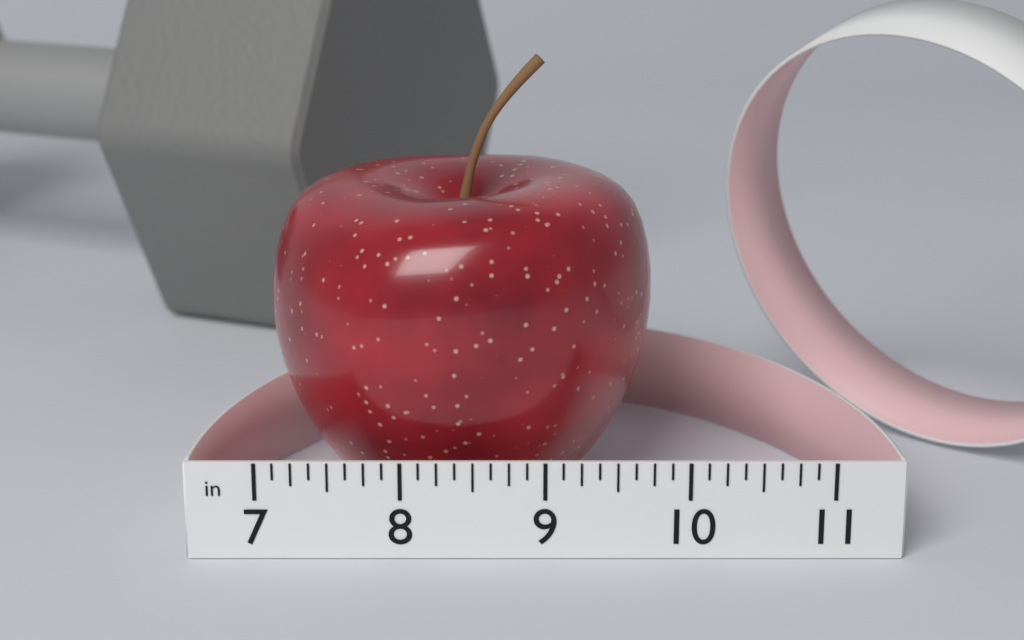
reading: 9.800 in
